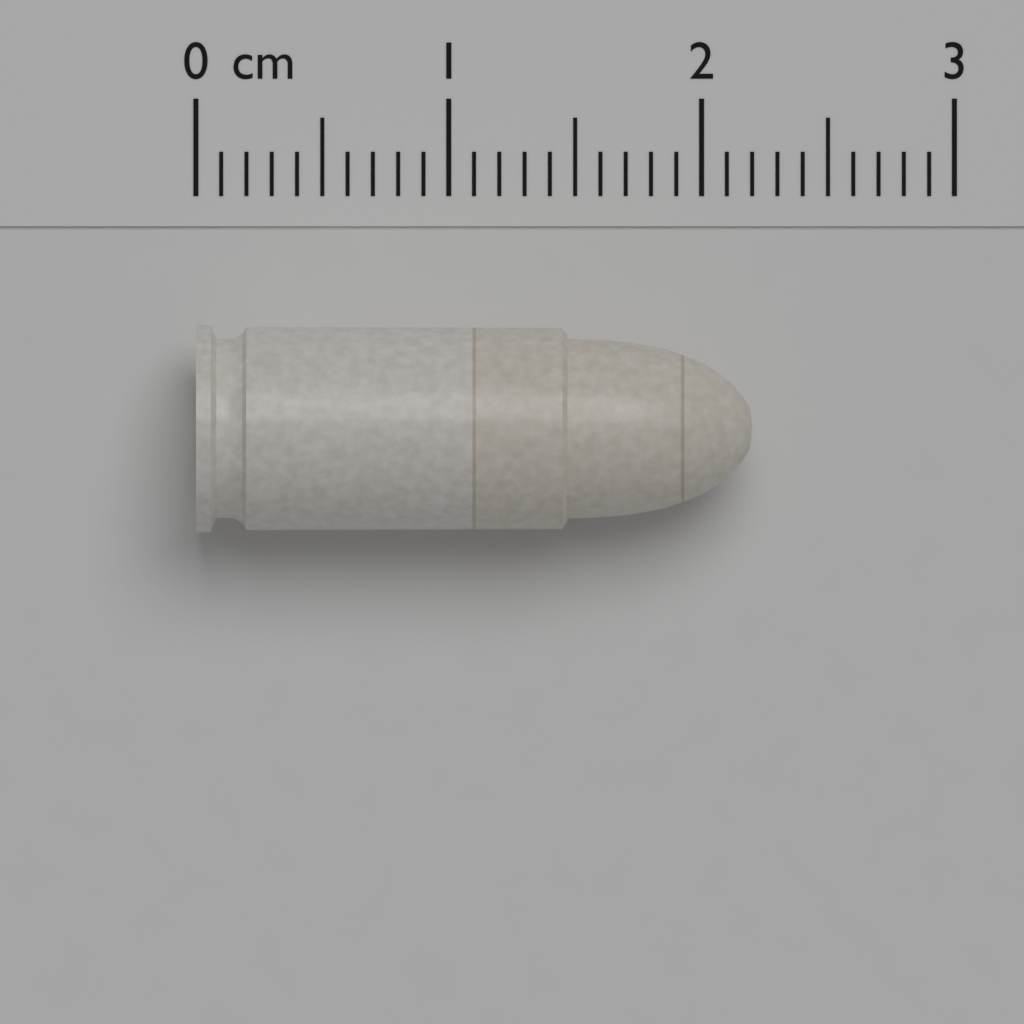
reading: 2.2 cm
